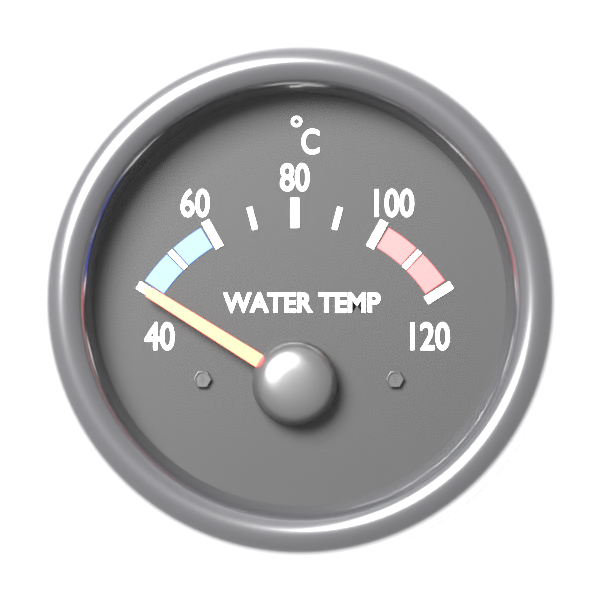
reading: 40 °C
